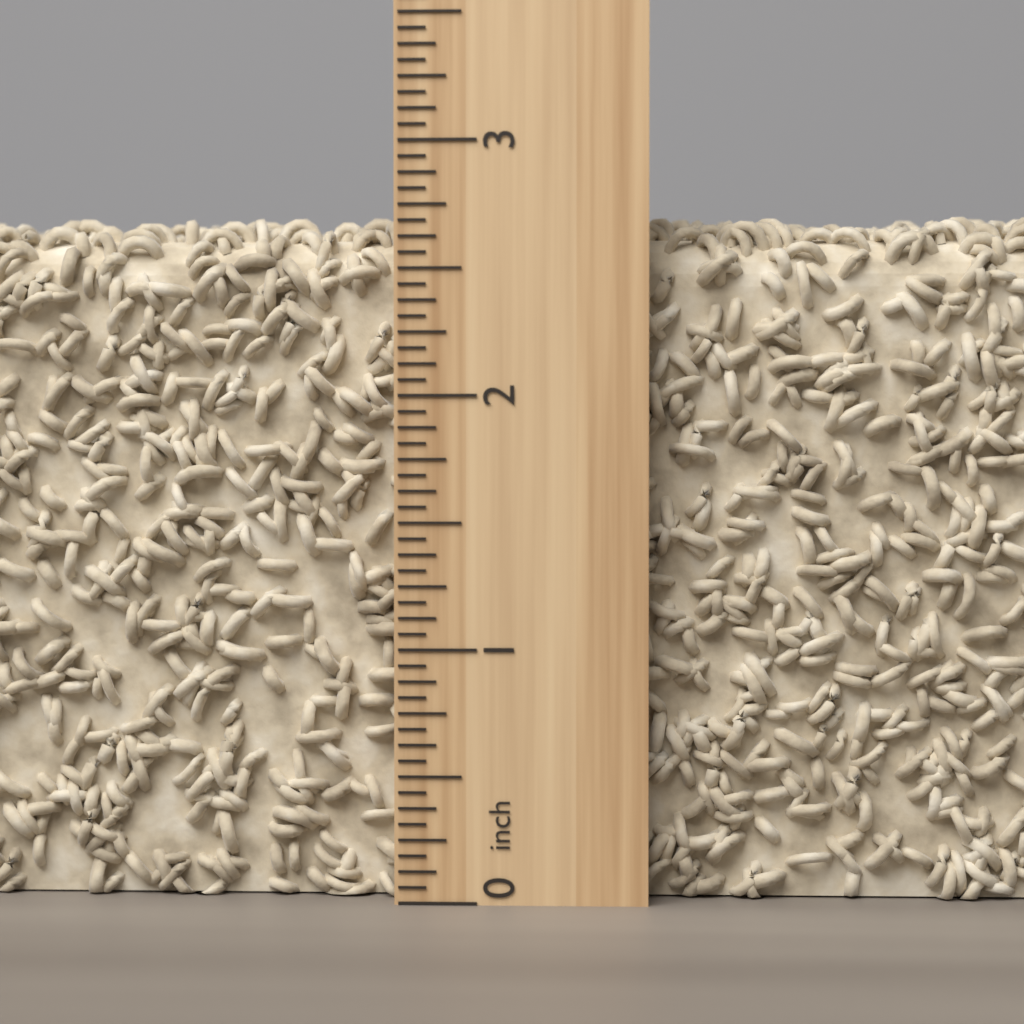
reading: 2.7500 inch
